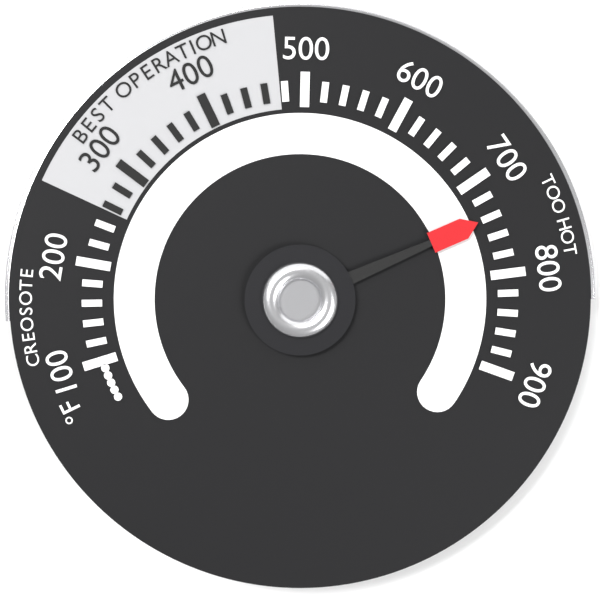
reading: 740 °F
